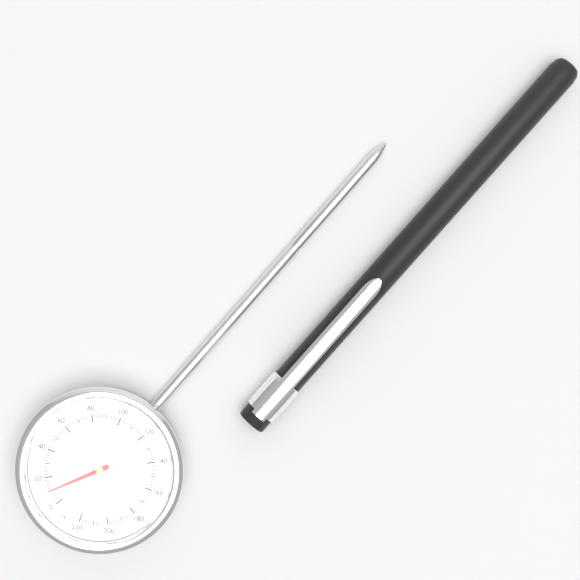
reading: 10 °F
